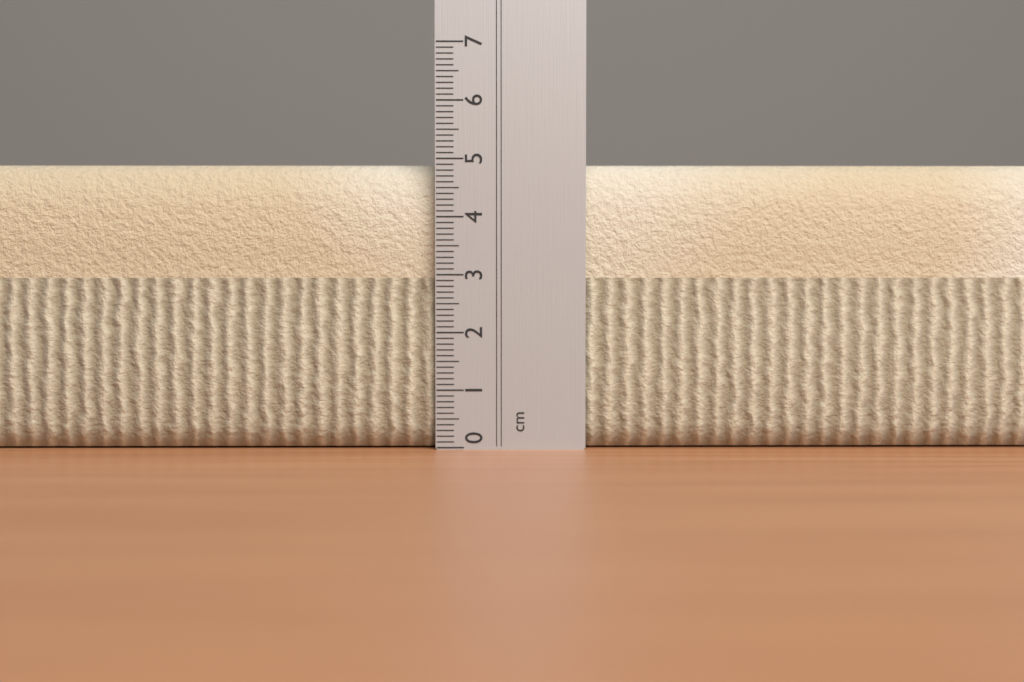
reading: 4.9 cm
